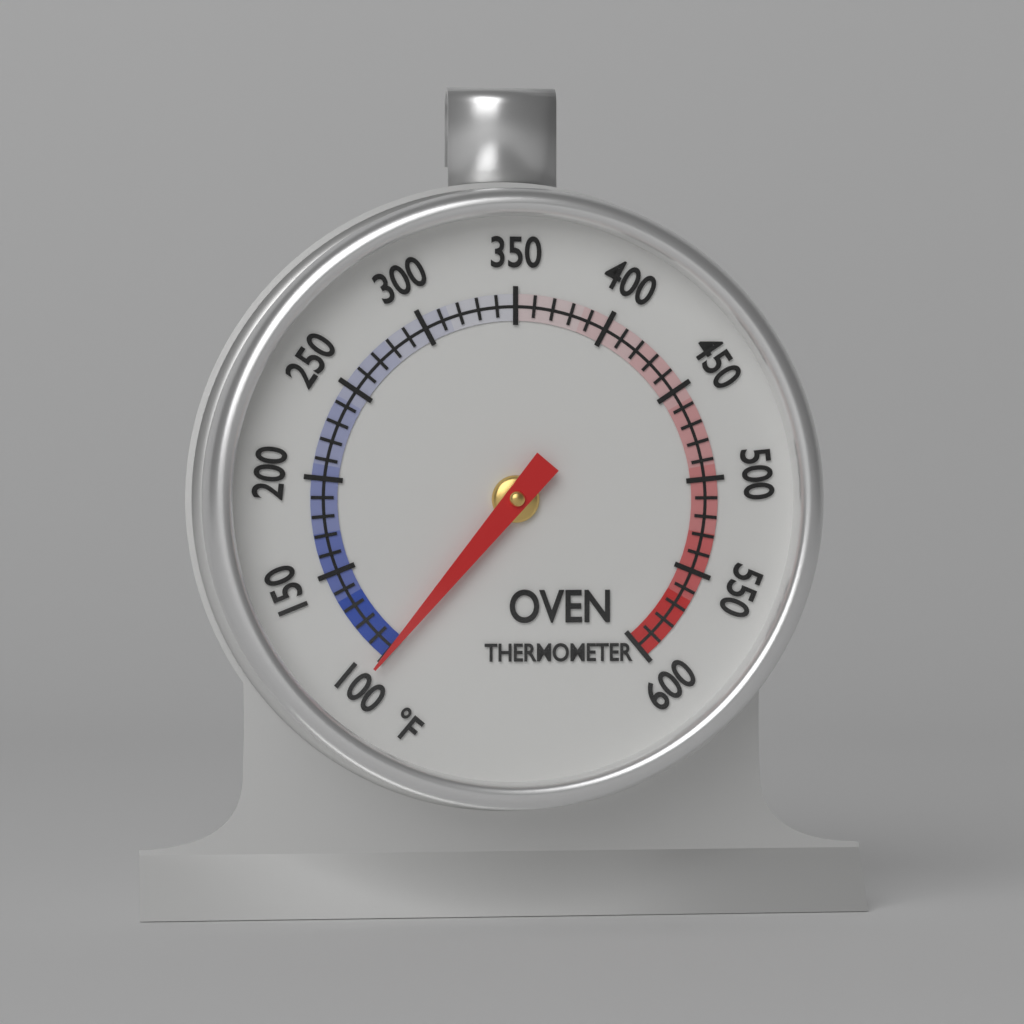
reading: 100 °F
